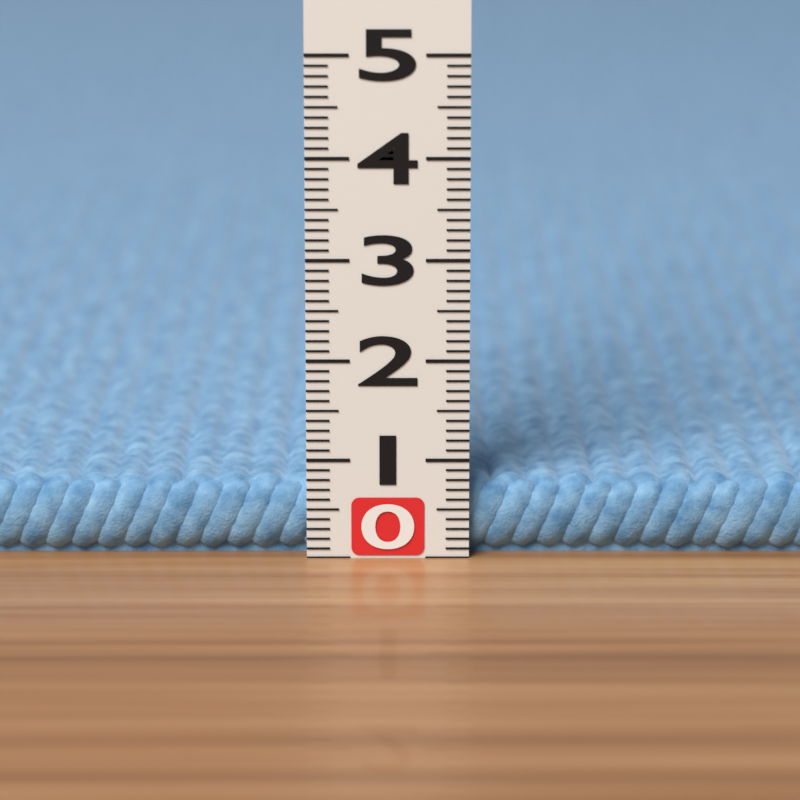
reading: 0.8 (no unit)
